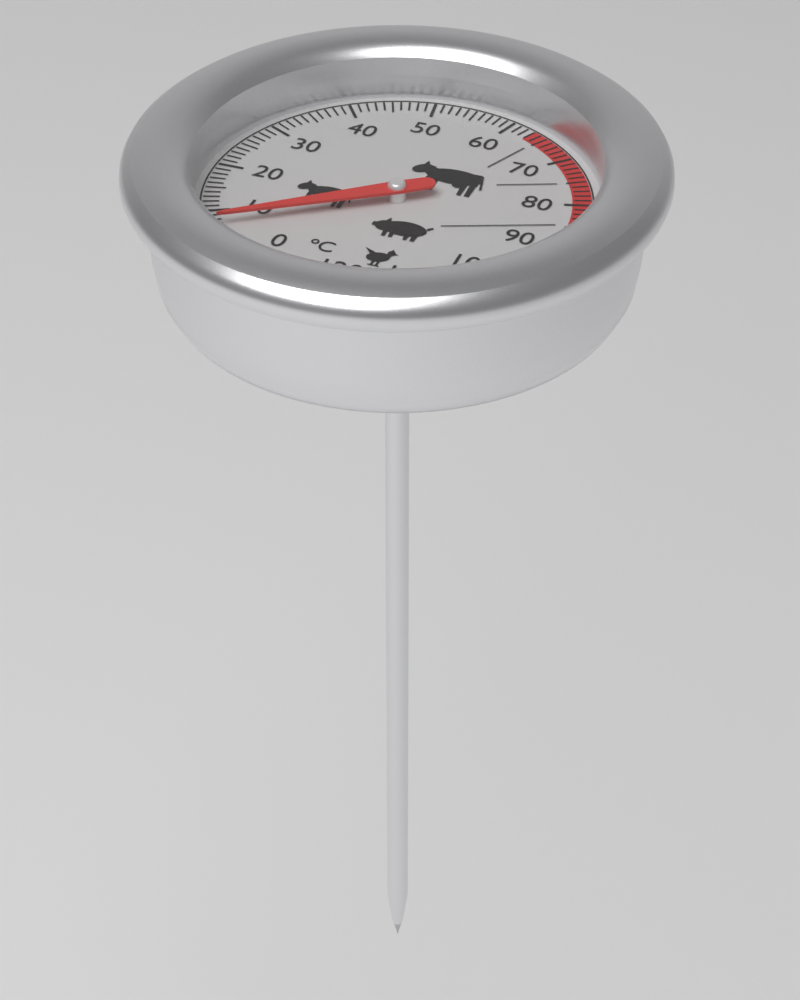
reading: 7 °C
